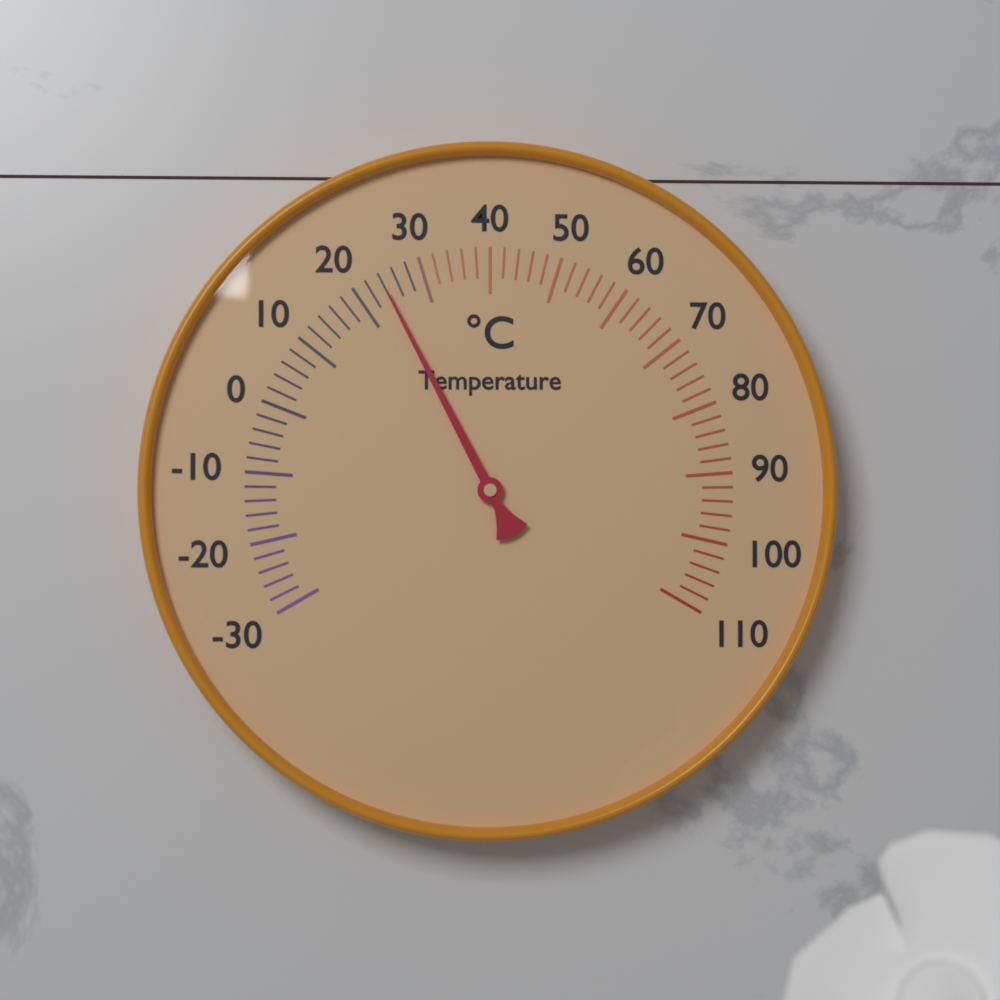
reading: 24 °C
